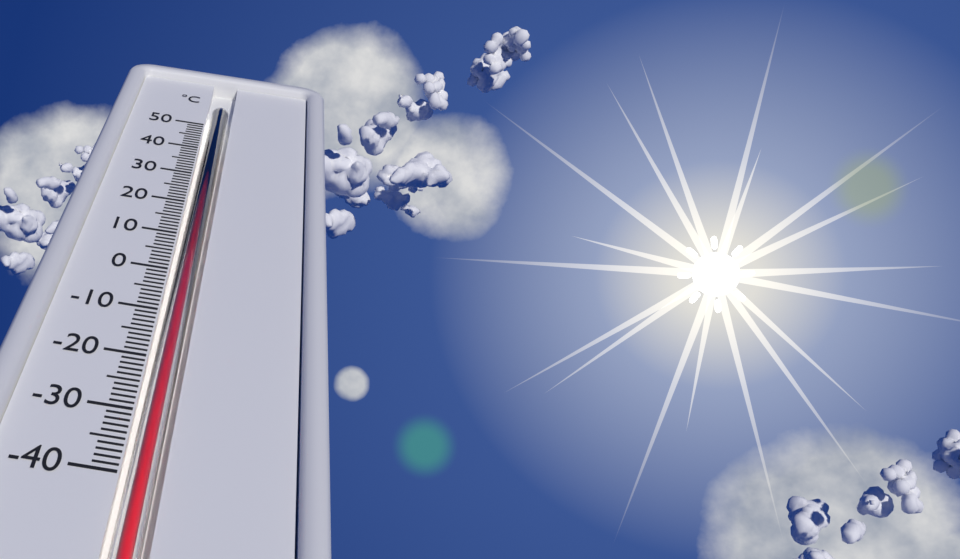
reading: 42 °C
